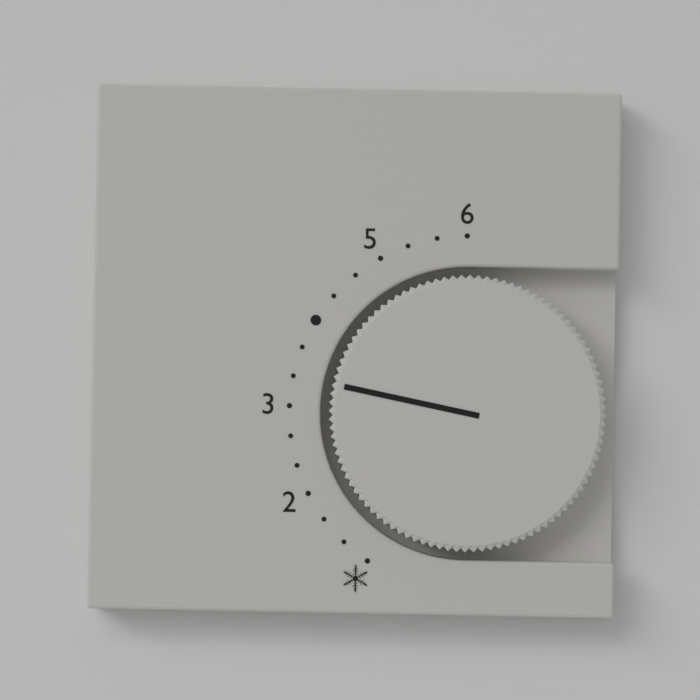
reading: 3.333333 (no unit)
